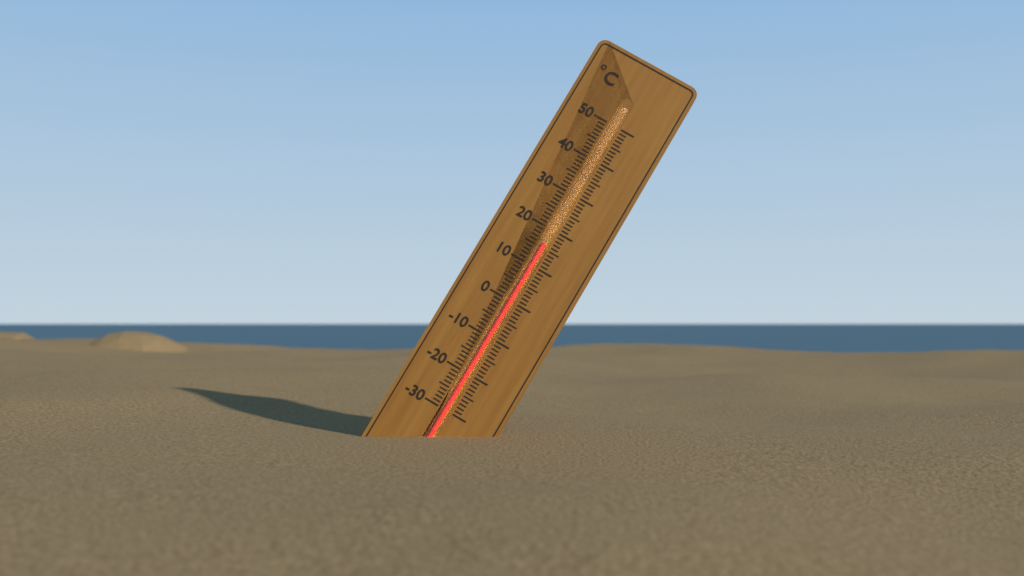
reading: 16 °C
